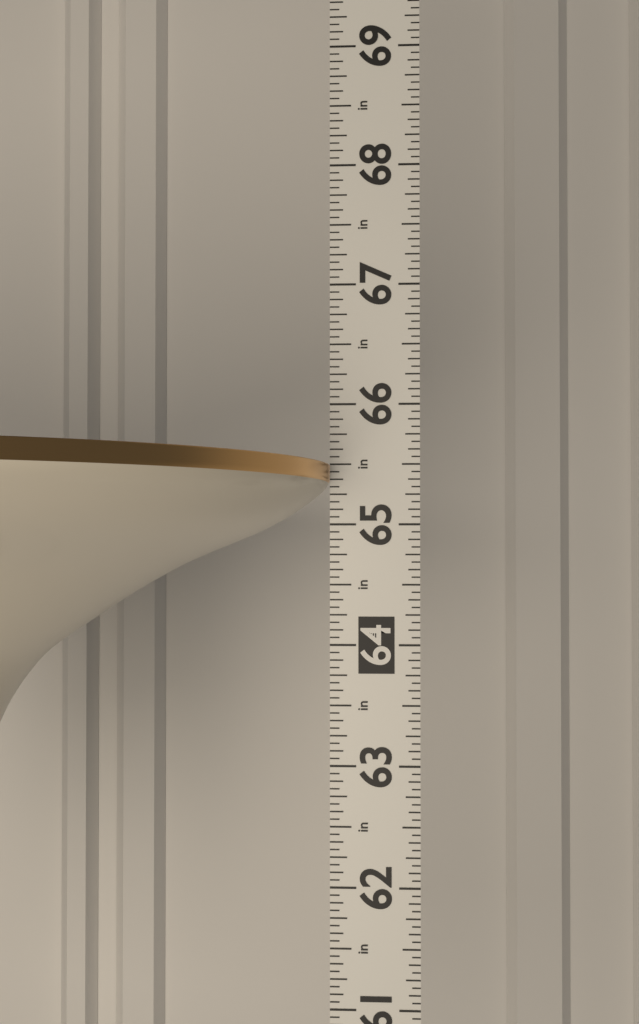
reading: 65.5000 in
